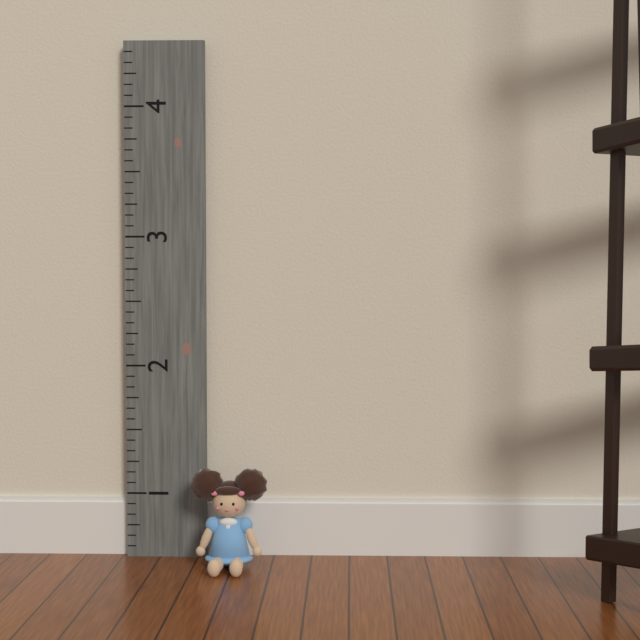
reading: 1.250000 (no unit)
